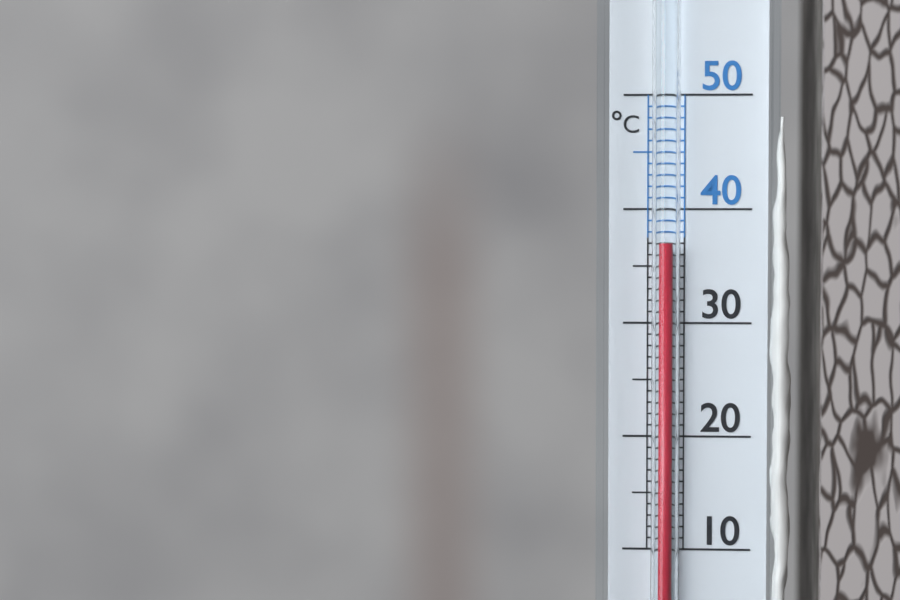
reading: 37 °C
